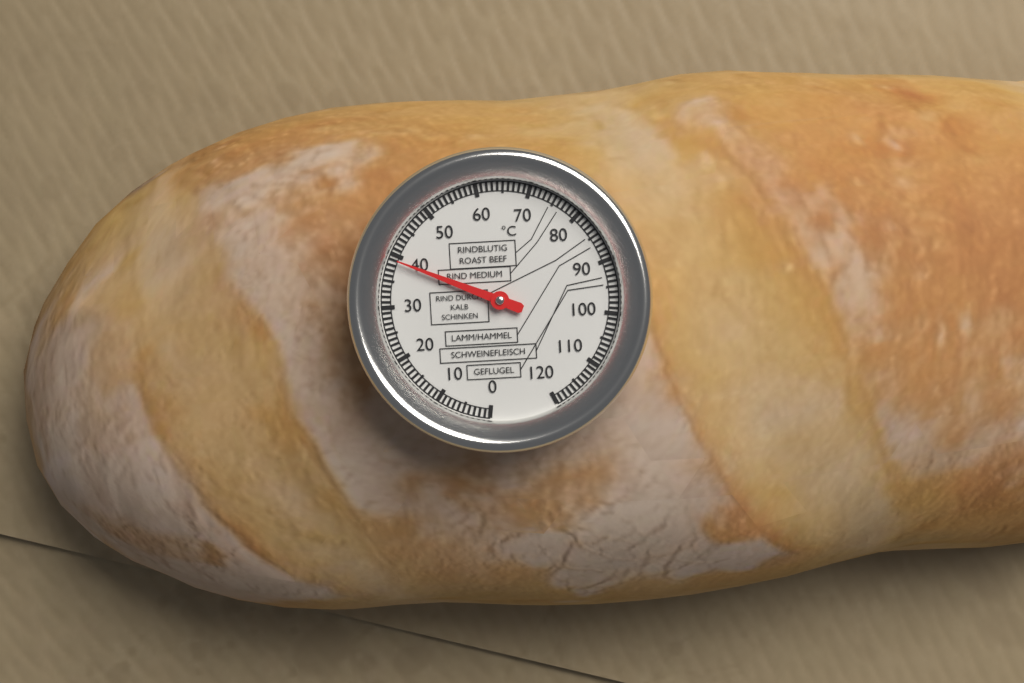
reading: 39 °C
